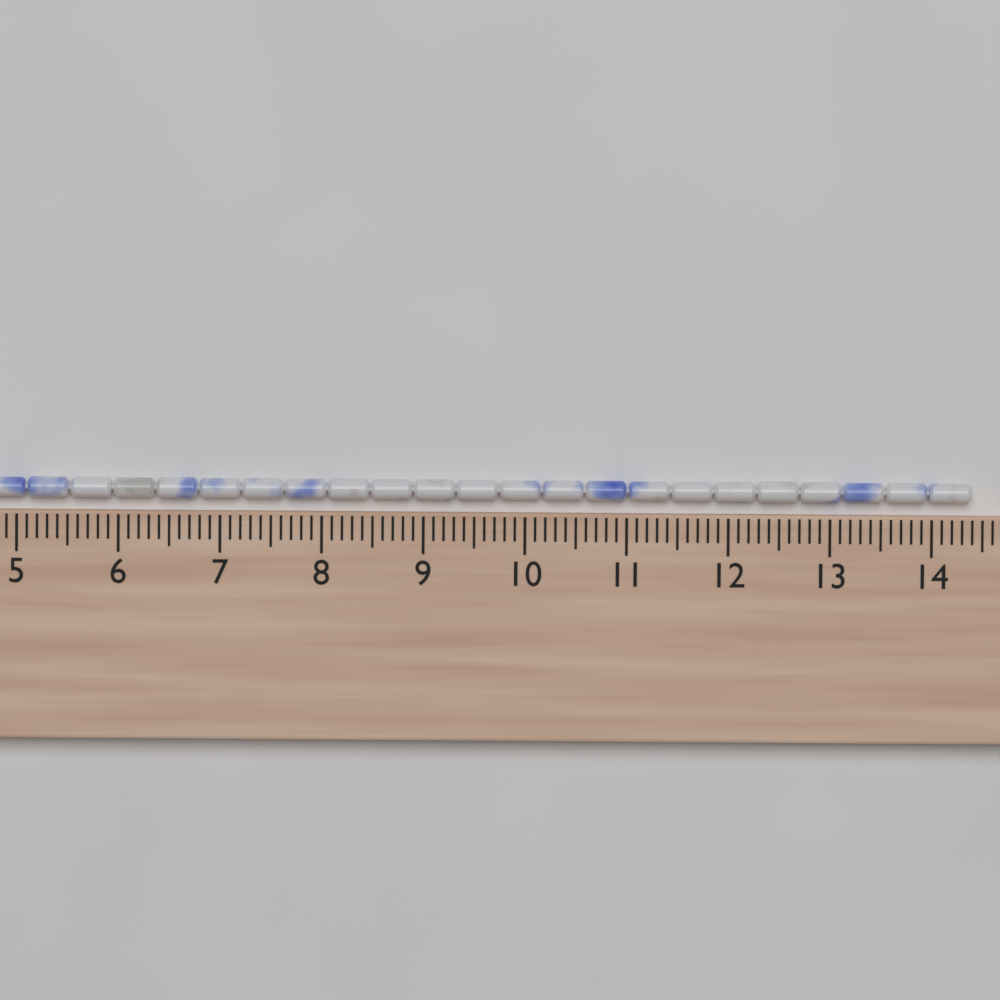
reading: 14.4 cm
